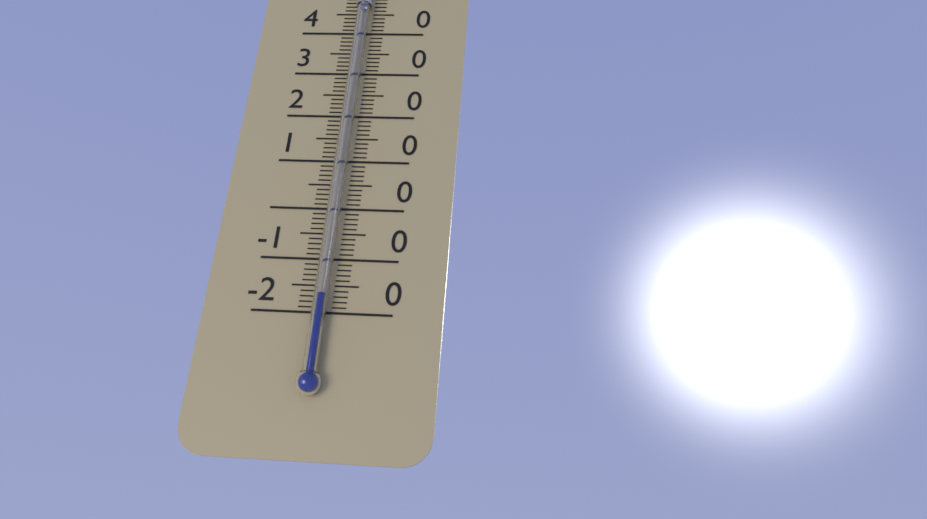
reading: -17 °C
